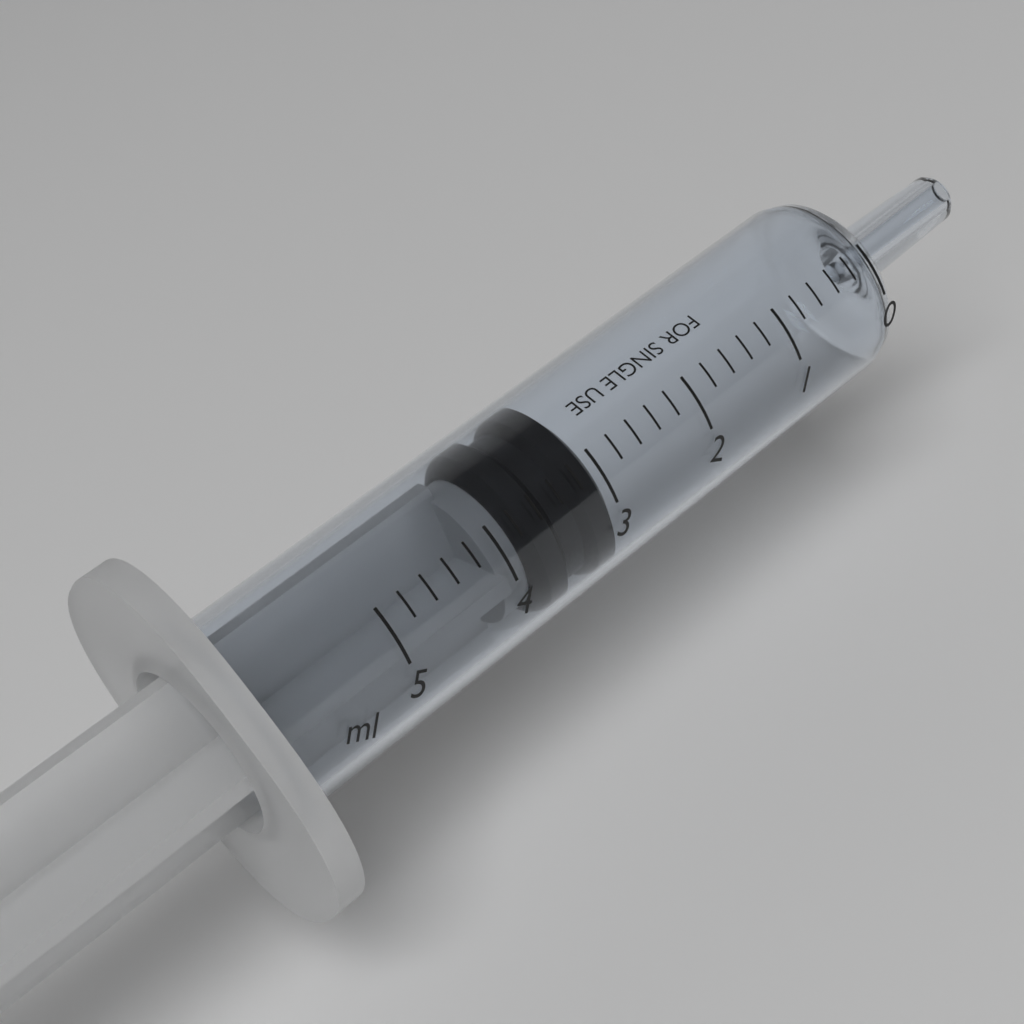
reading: 3.0 ml
